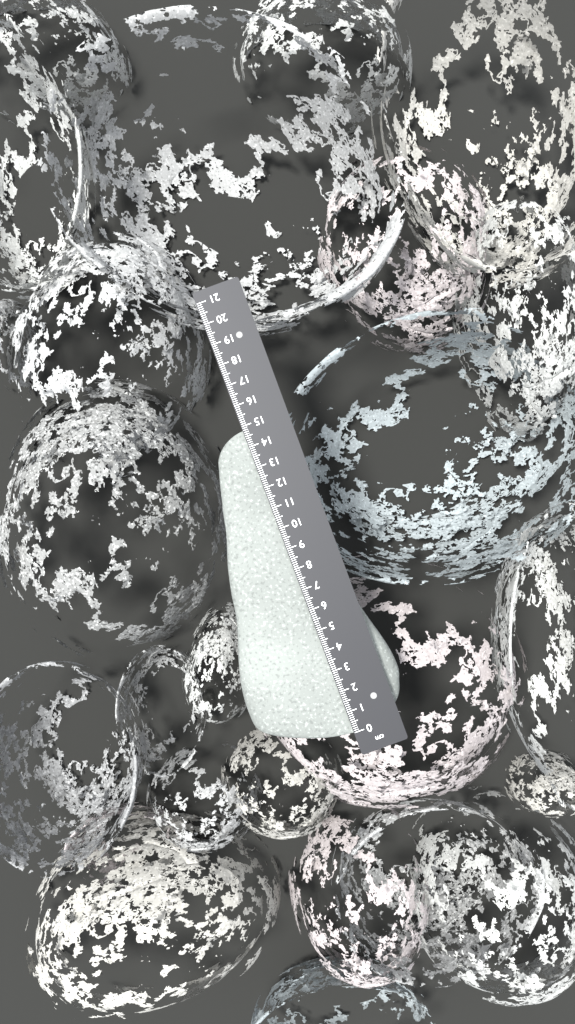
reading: 14.8 cm
